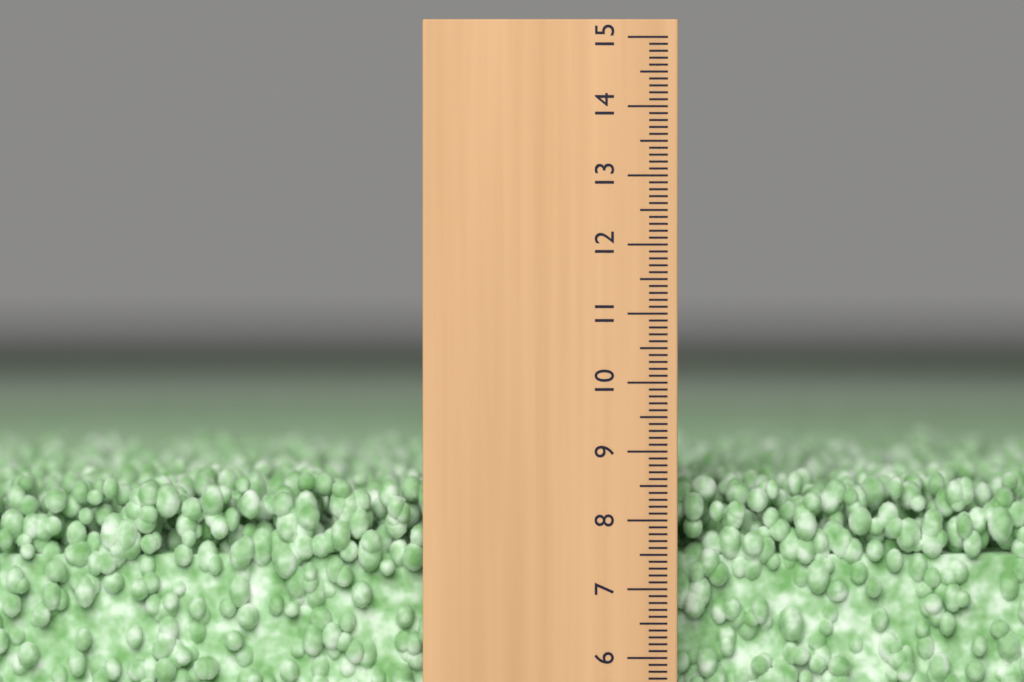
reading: 8.6 (no unit)
